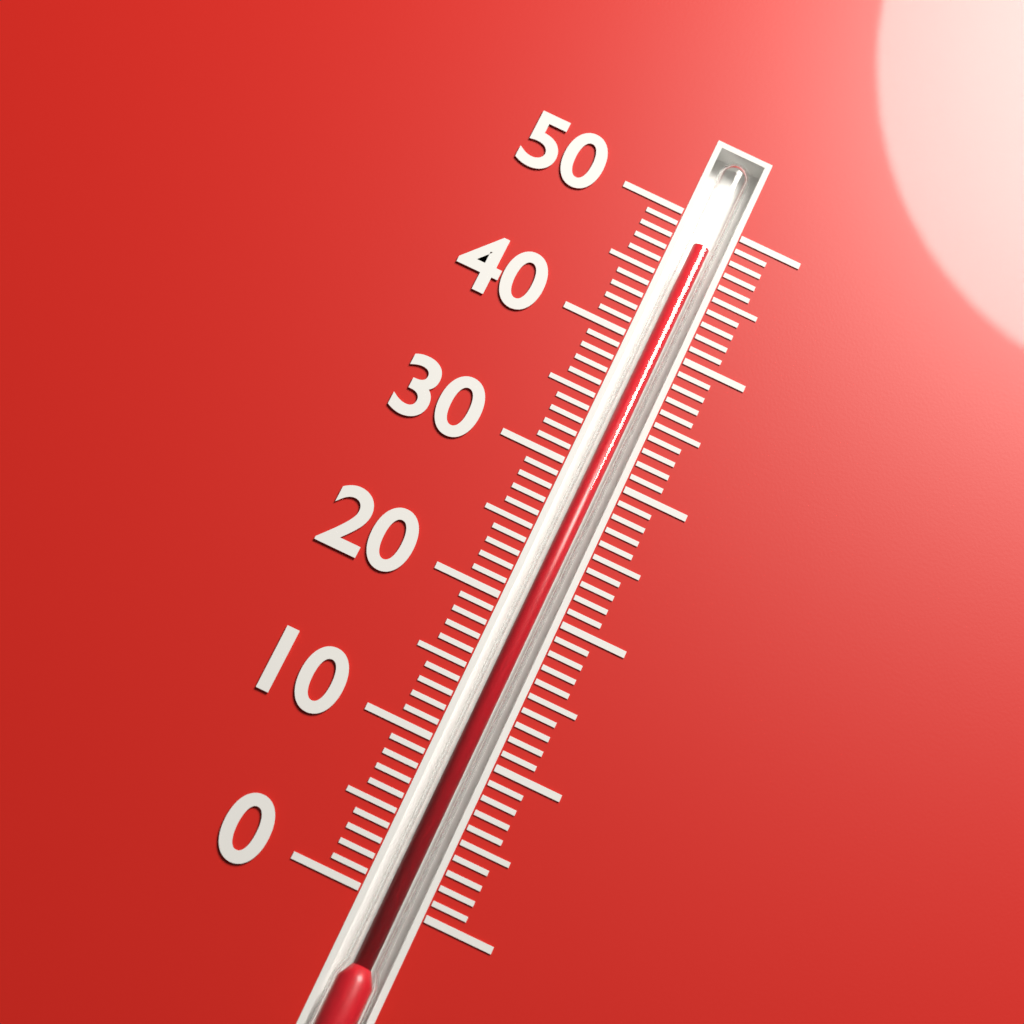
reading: 48 (no unit)
